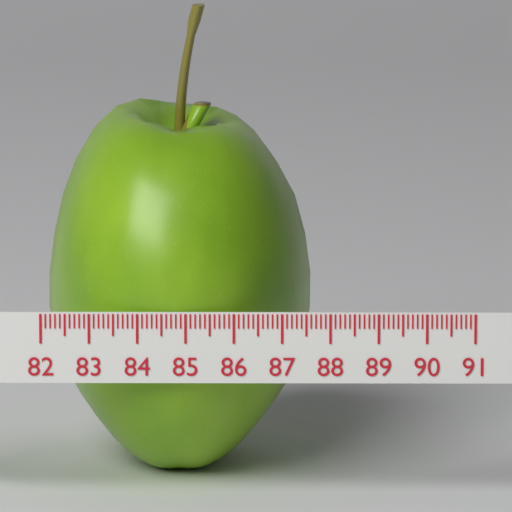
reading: 87.6 (no unit)
